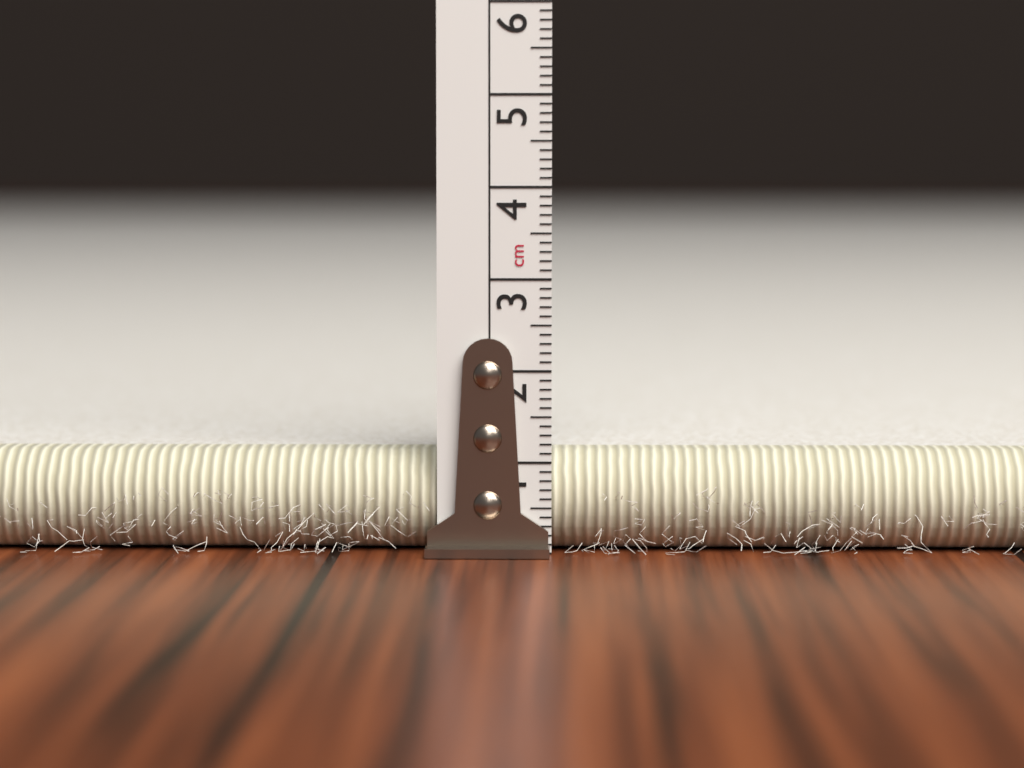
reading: 1.1 cm
